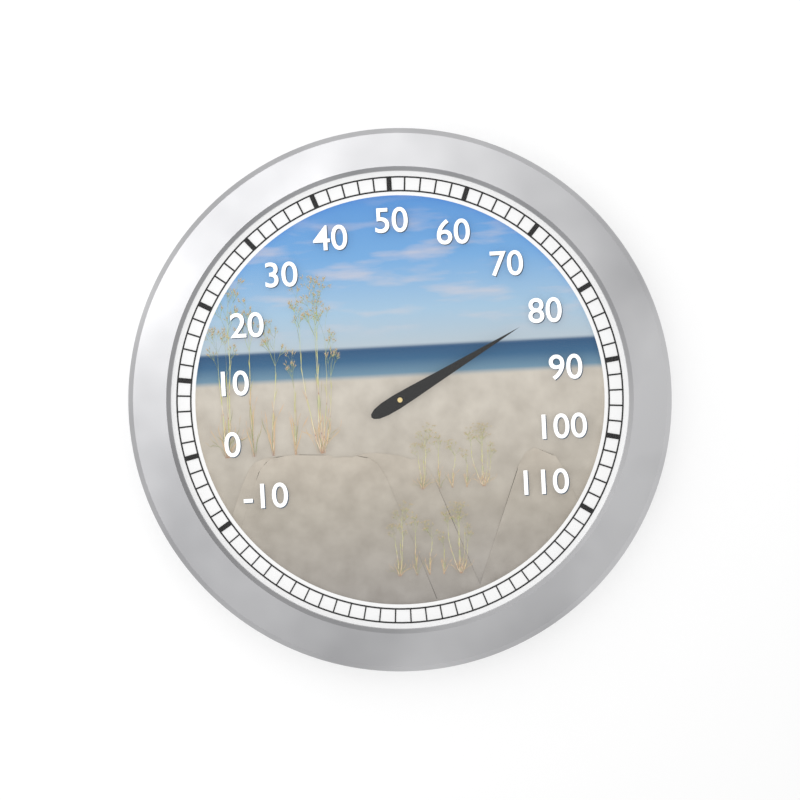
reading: 80 (no unit)
